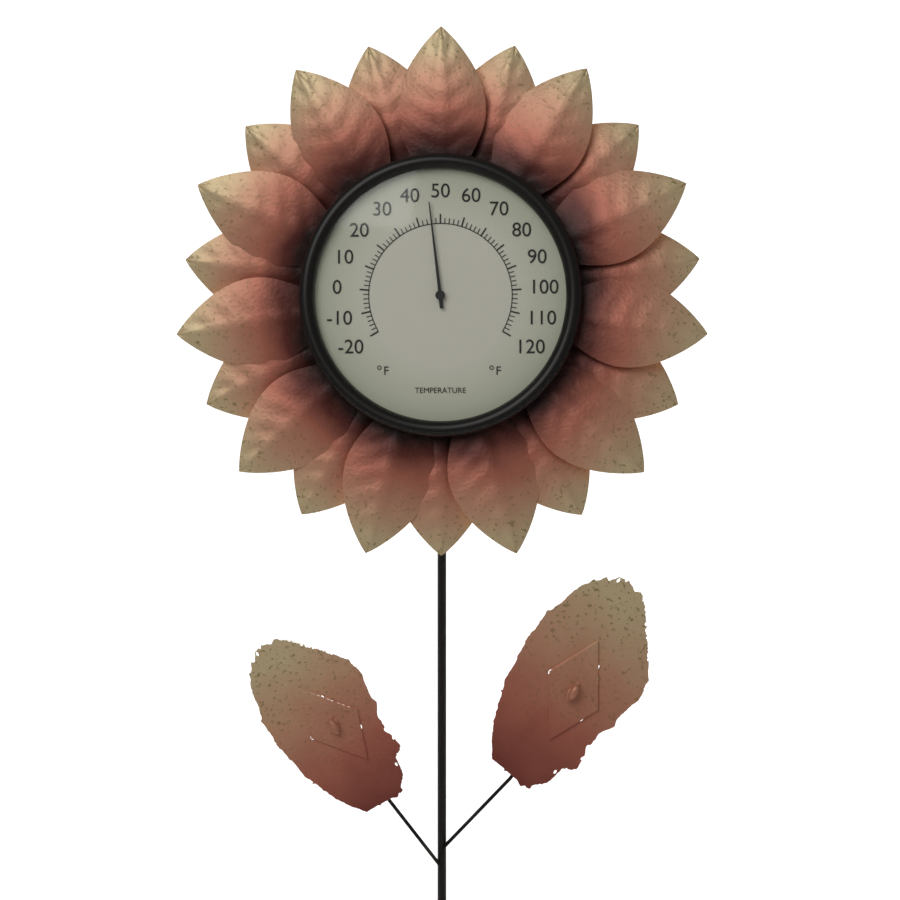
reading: 46 °F
